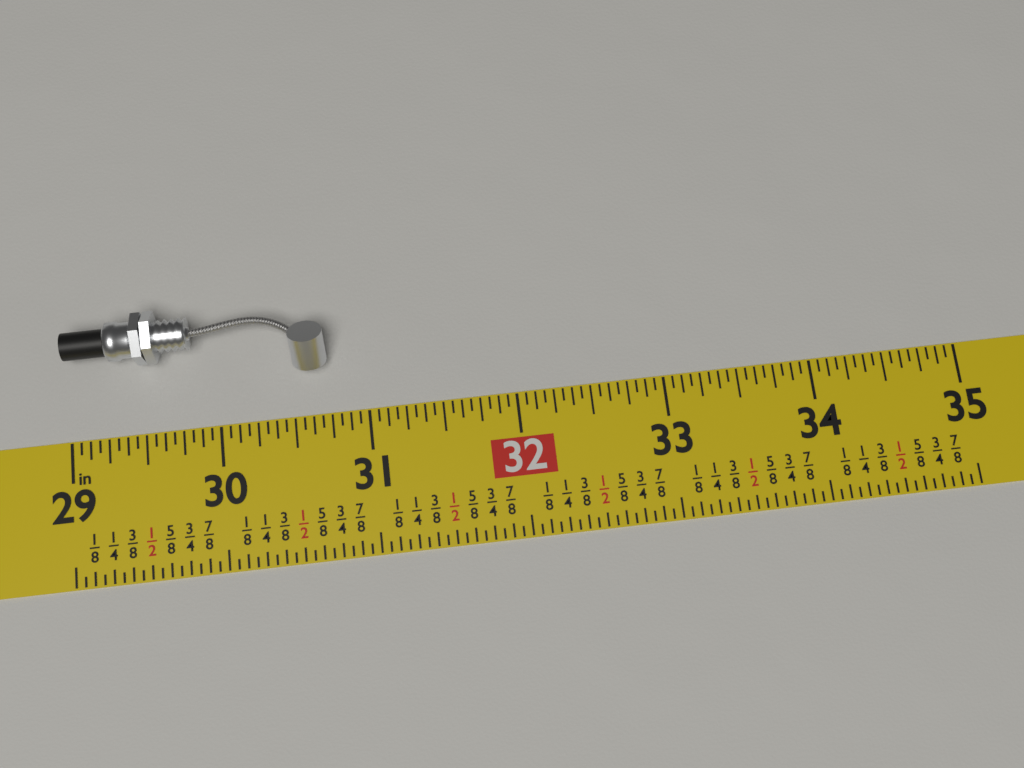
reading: 30.7500 in
